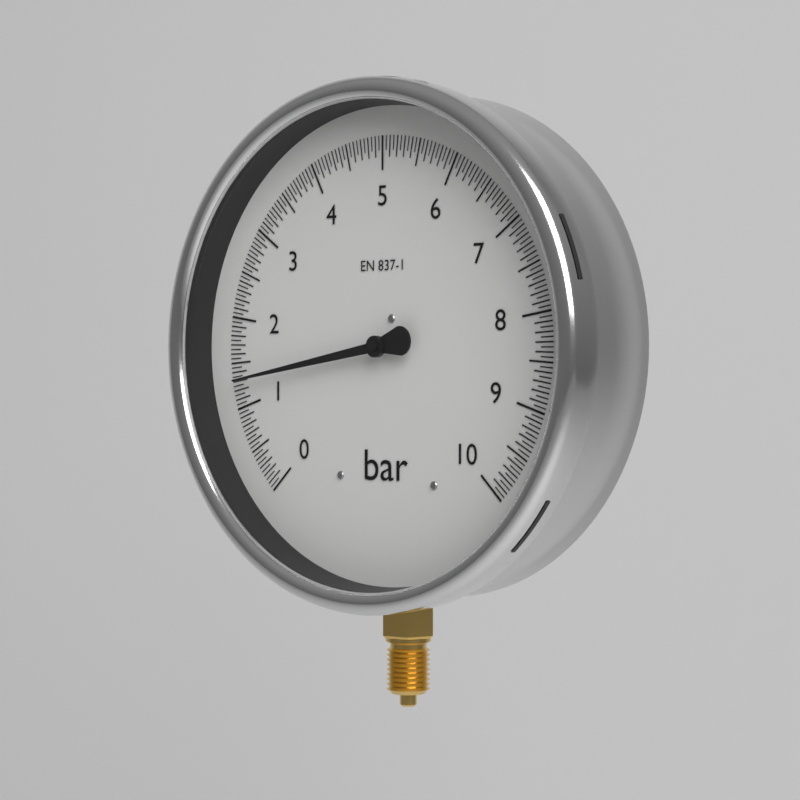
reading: 1.30 bar
